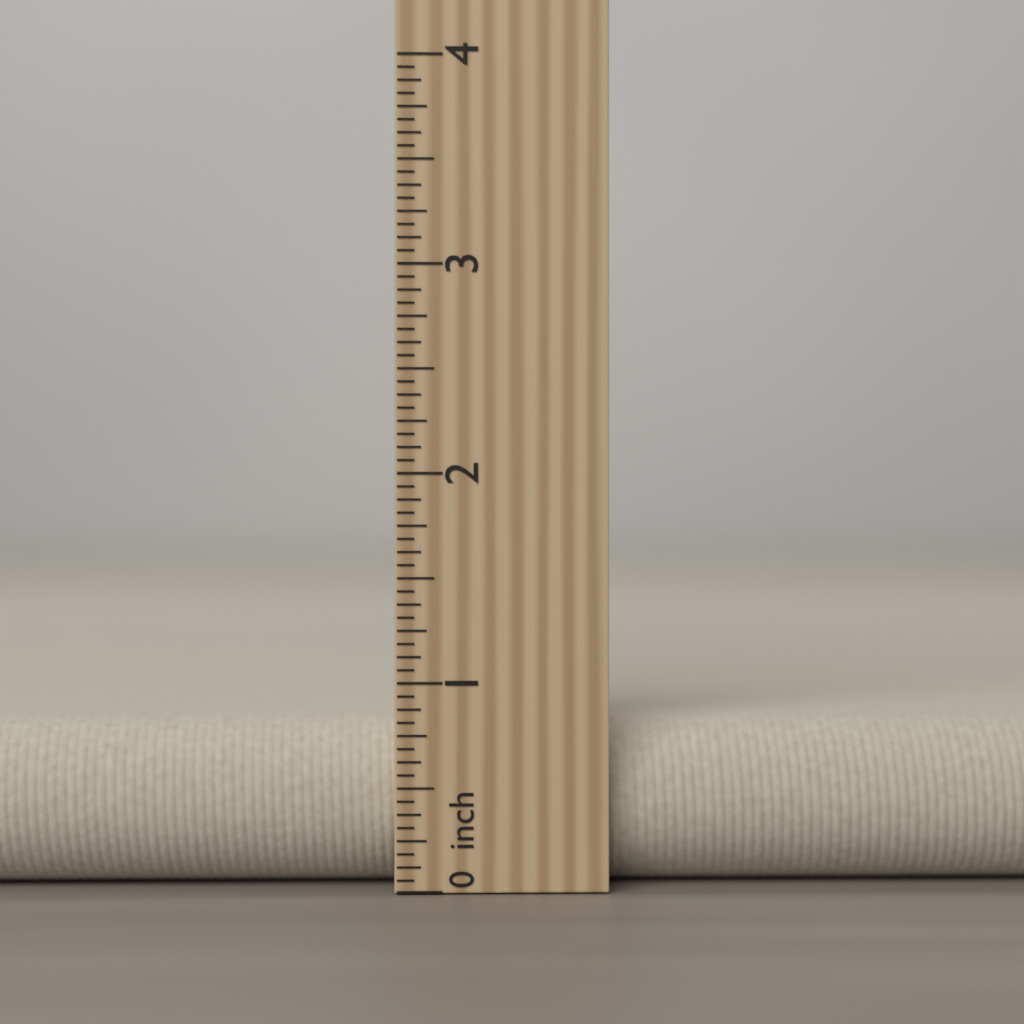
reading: 0.8125 inch
